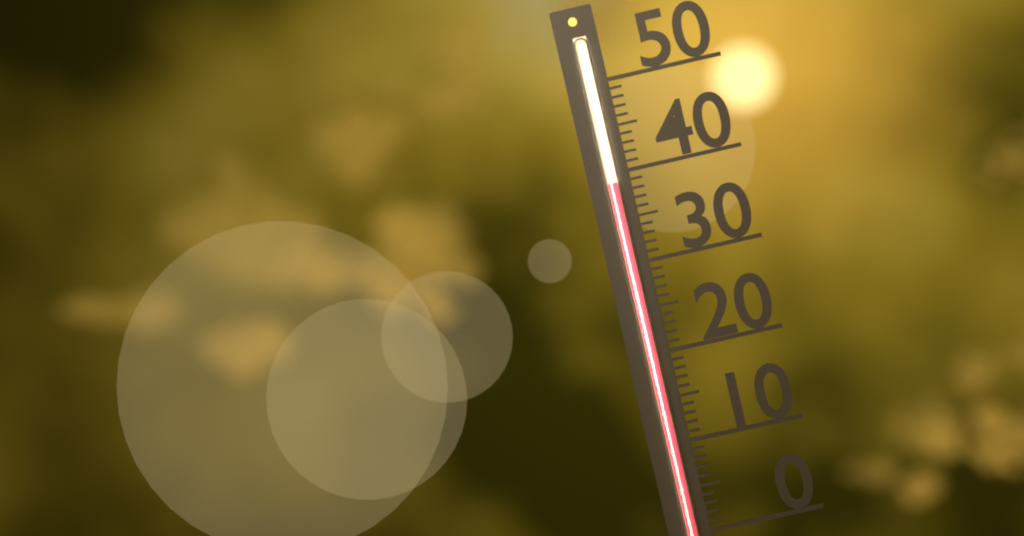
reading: 39 (no unit)
